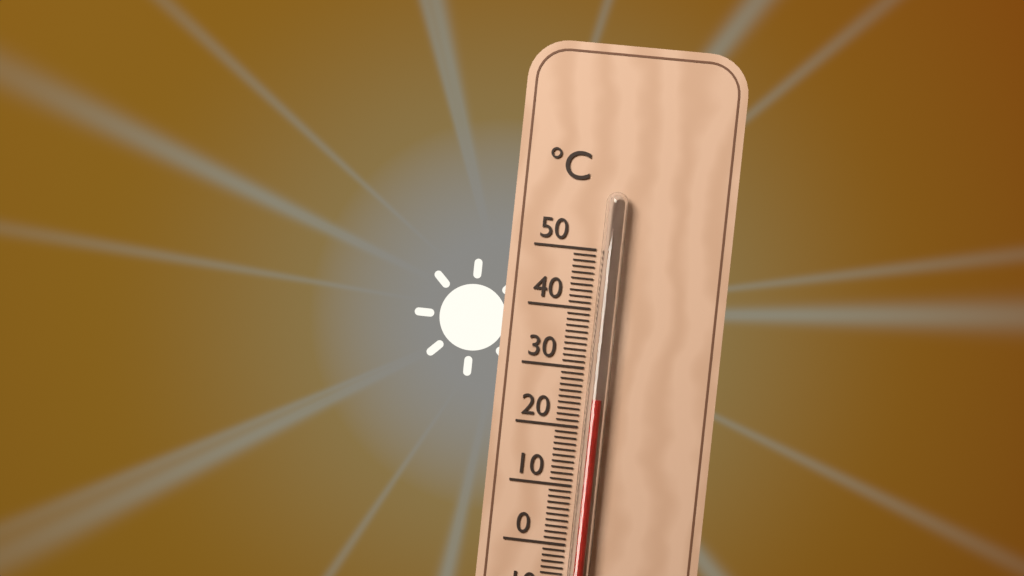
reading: 25 °C
